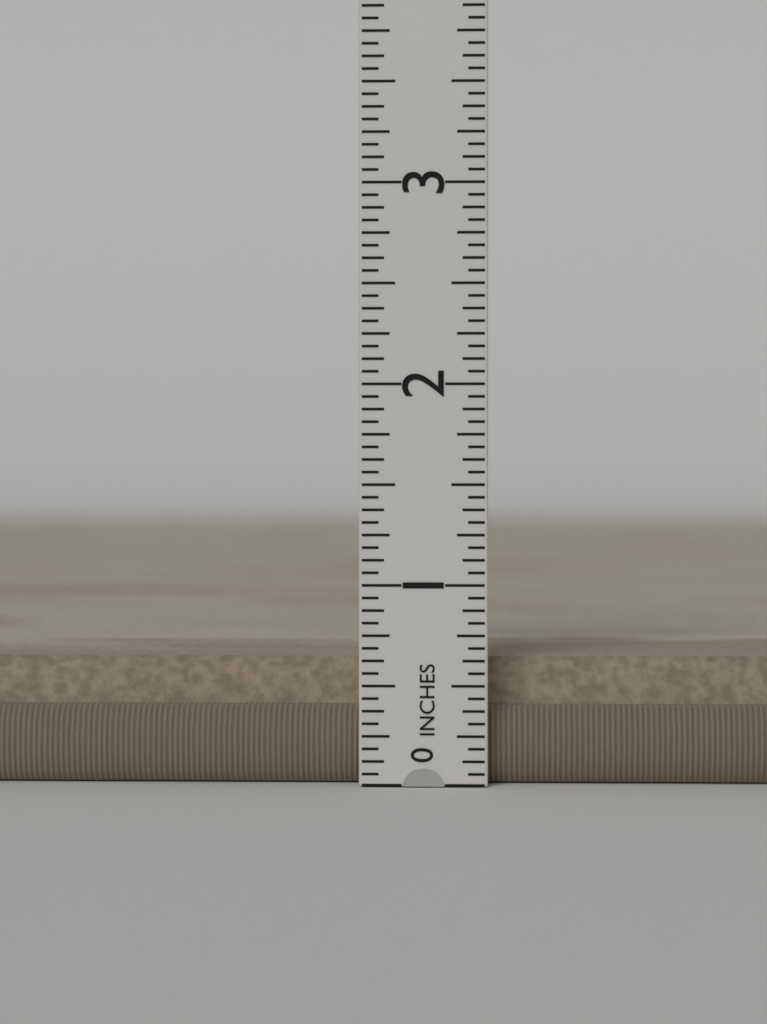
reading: 0.6250 in
